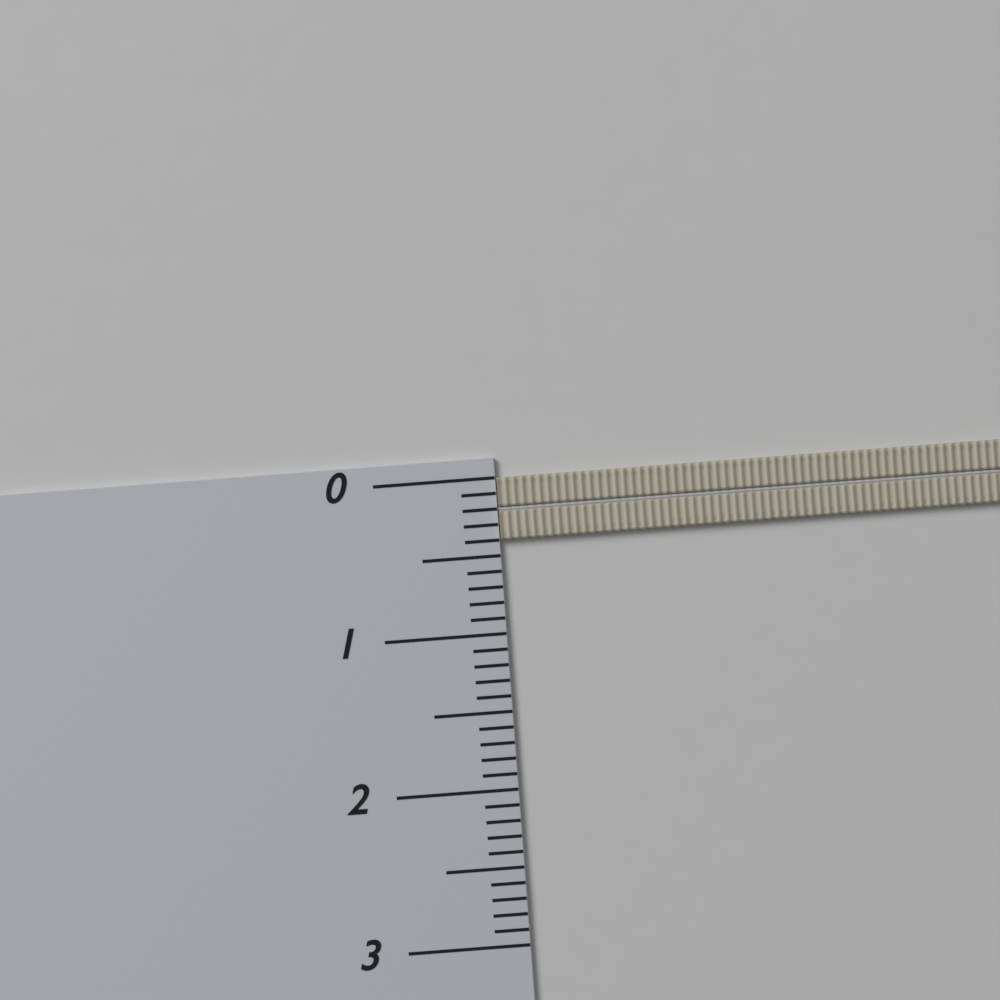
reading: 0.4 (no unit)
